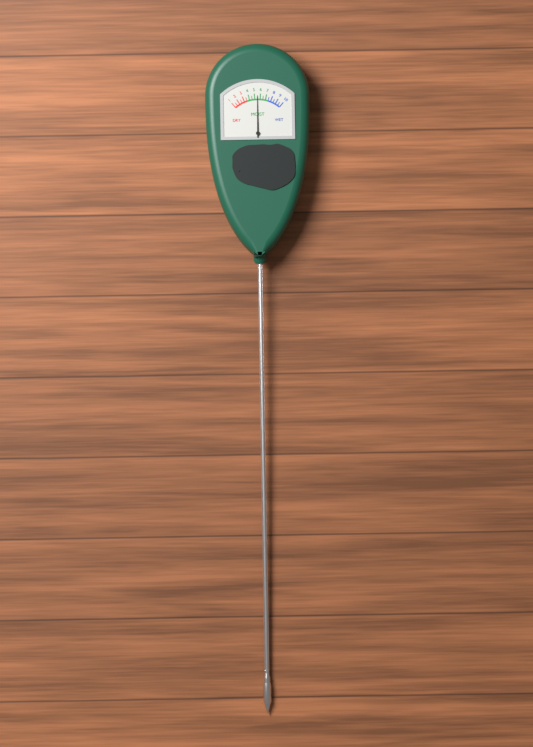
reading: 5.5 (no unit)
